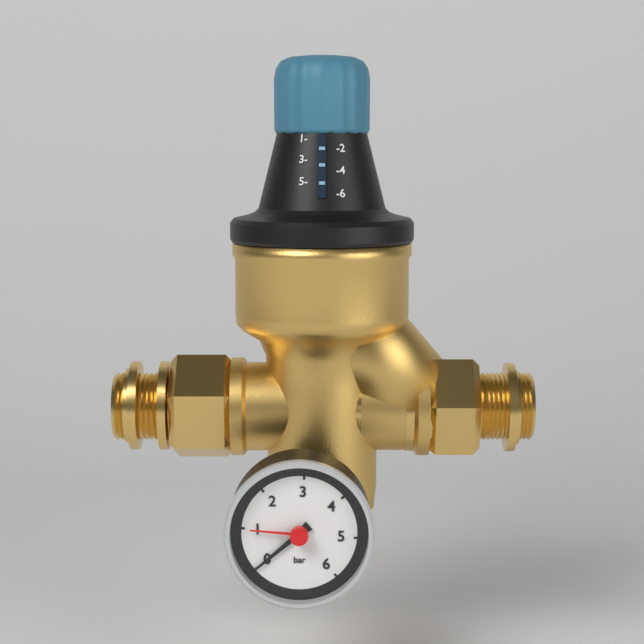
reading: 0.0 bar
